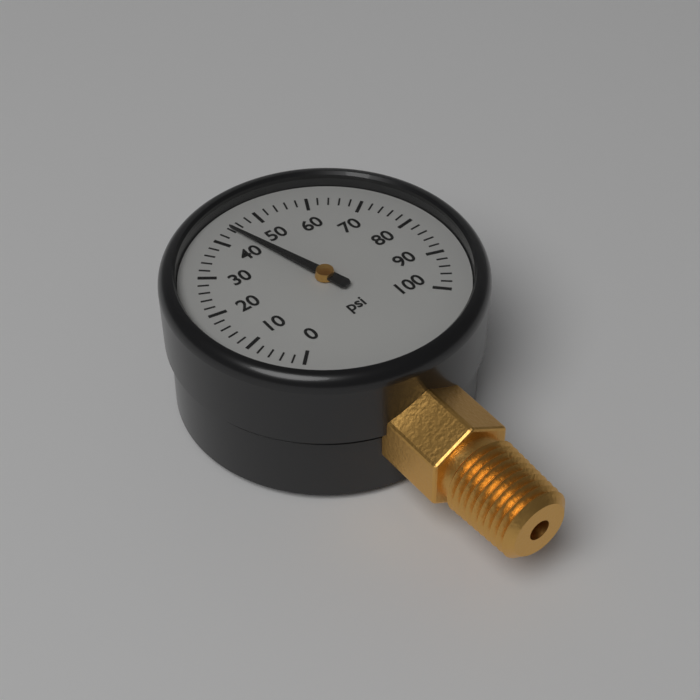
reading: 44 psi
